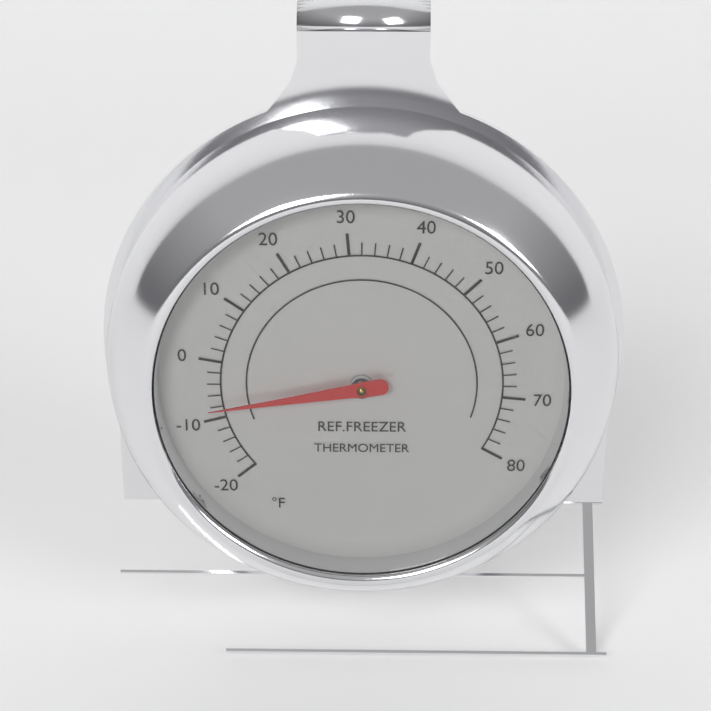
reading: -8 °F
